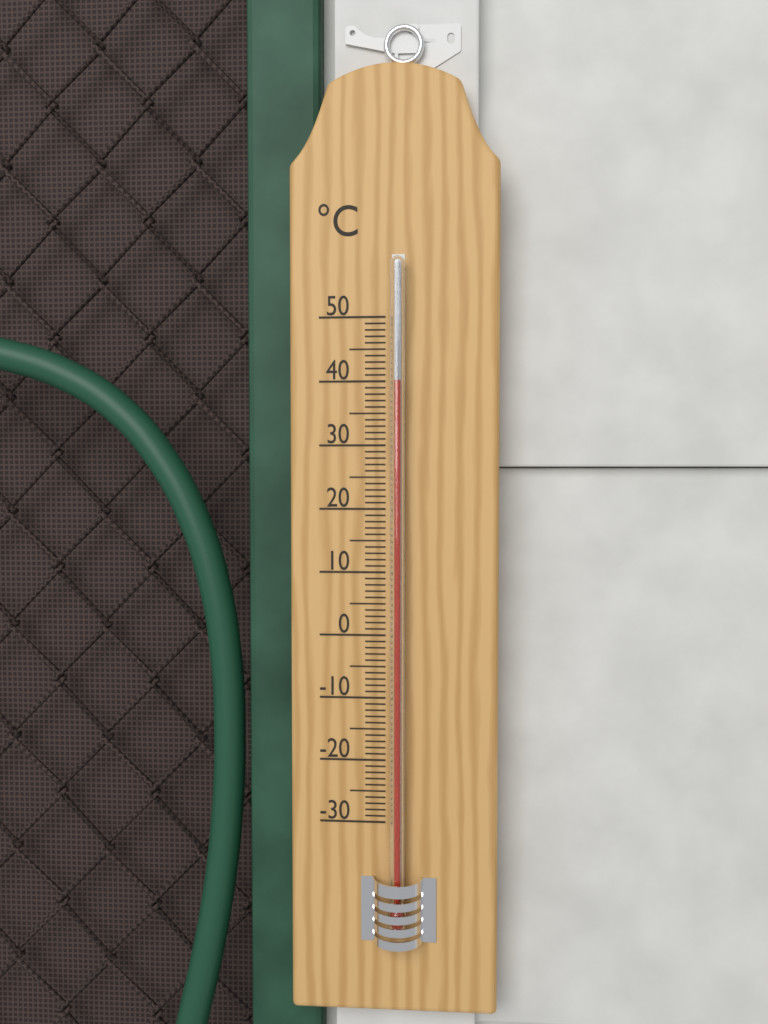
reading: 40 °C
